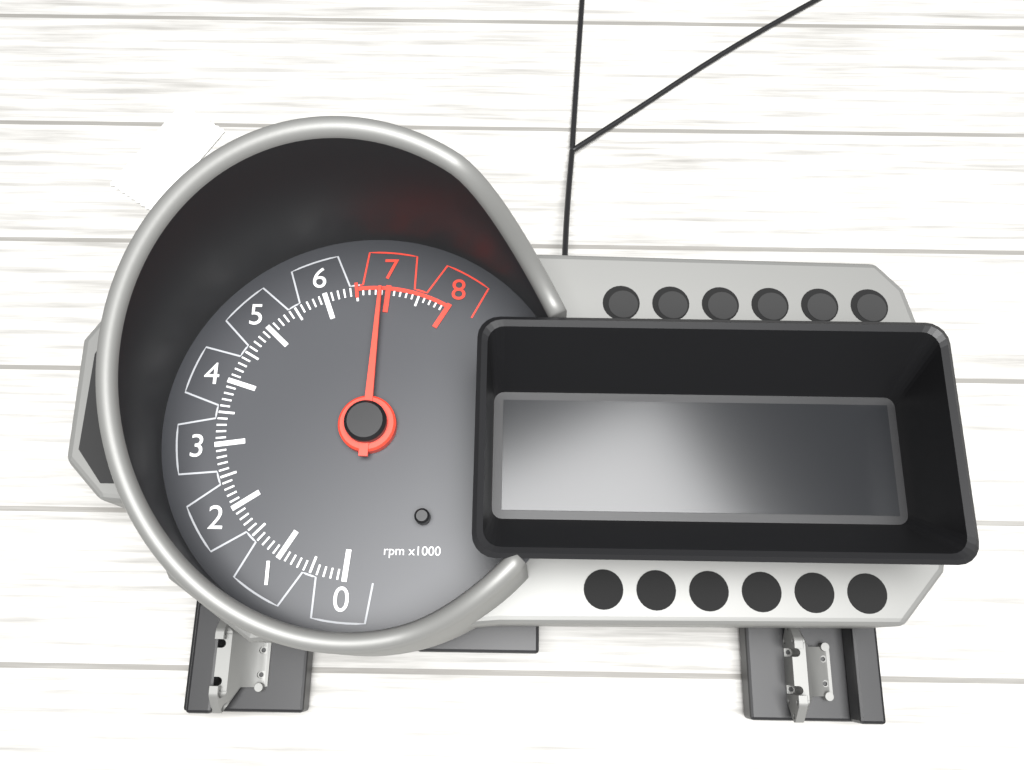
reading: 6900 rpm
